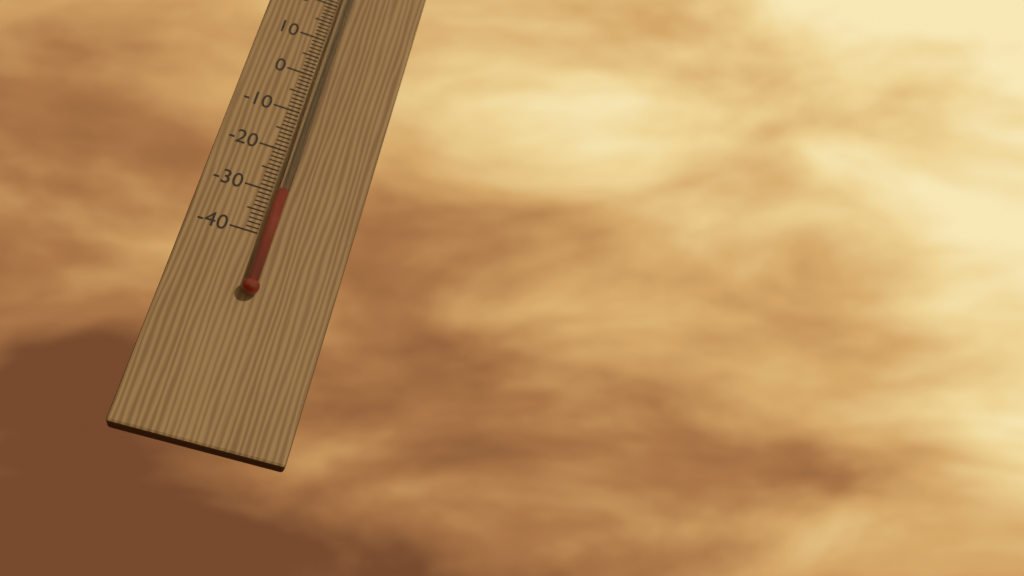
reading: -30 °C
